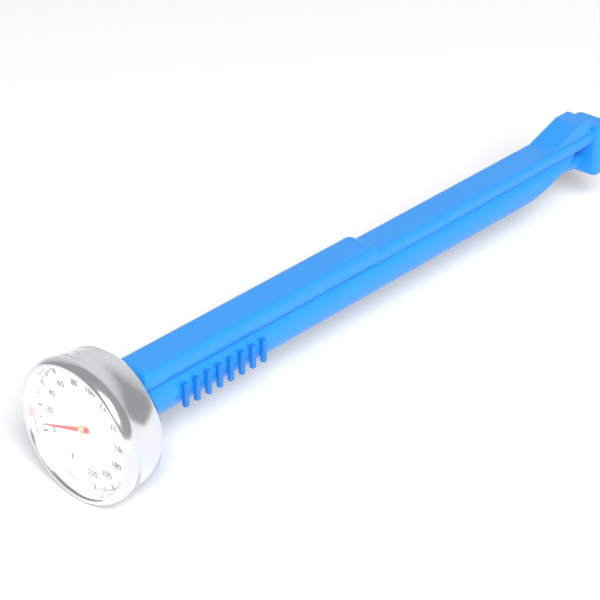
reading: 6 °F
